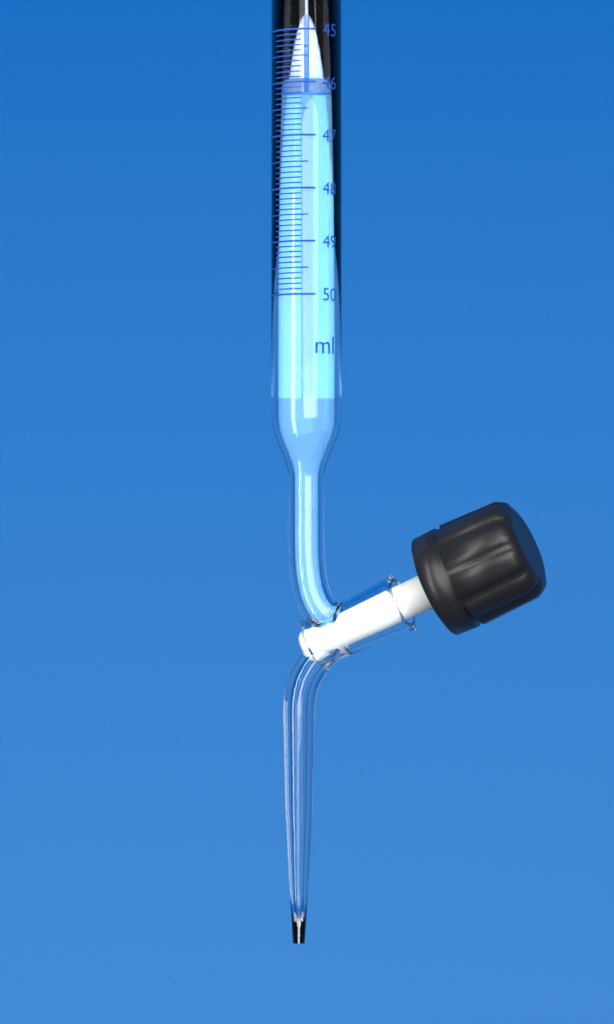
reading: 46.2 ml
